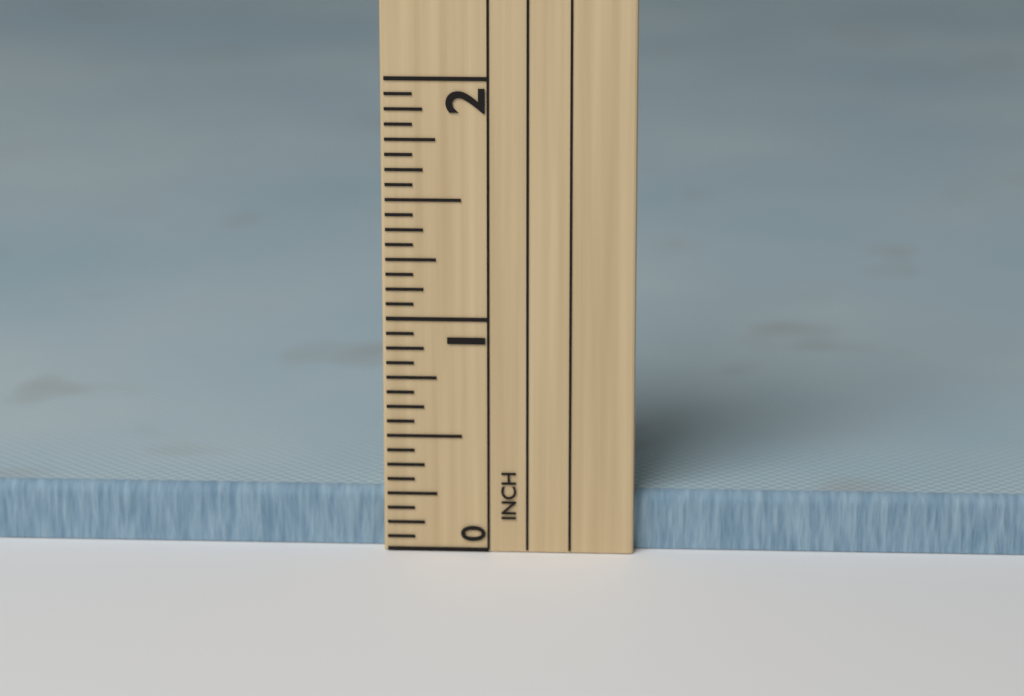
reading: 0.2500 in
